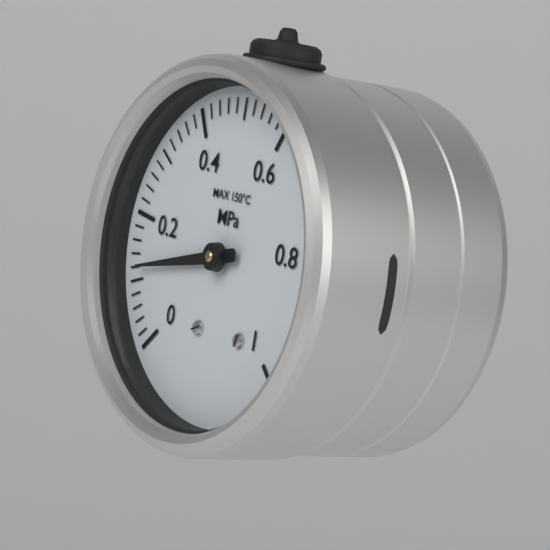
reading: 0.12 MPa
